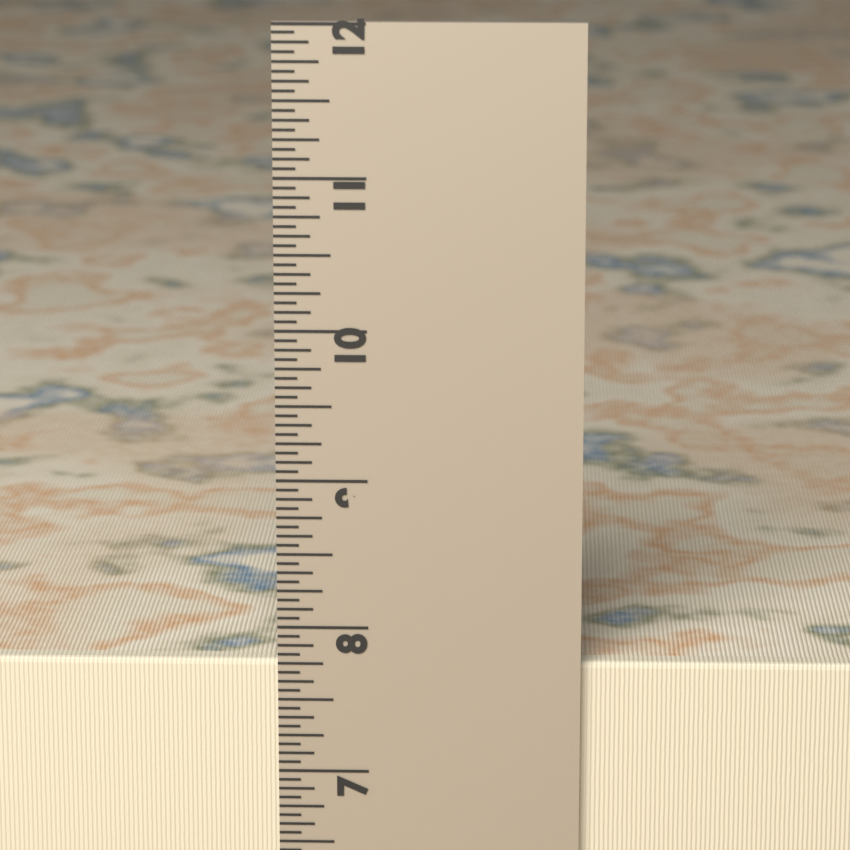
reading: 7.7500 in
